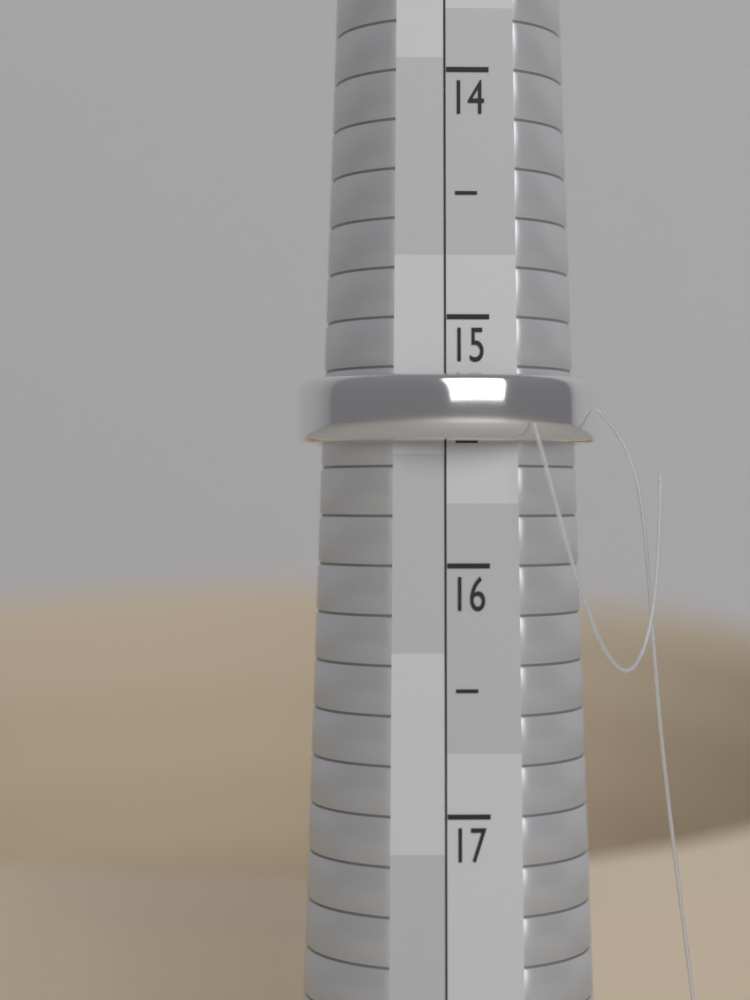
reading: 15.5 (no unit)
